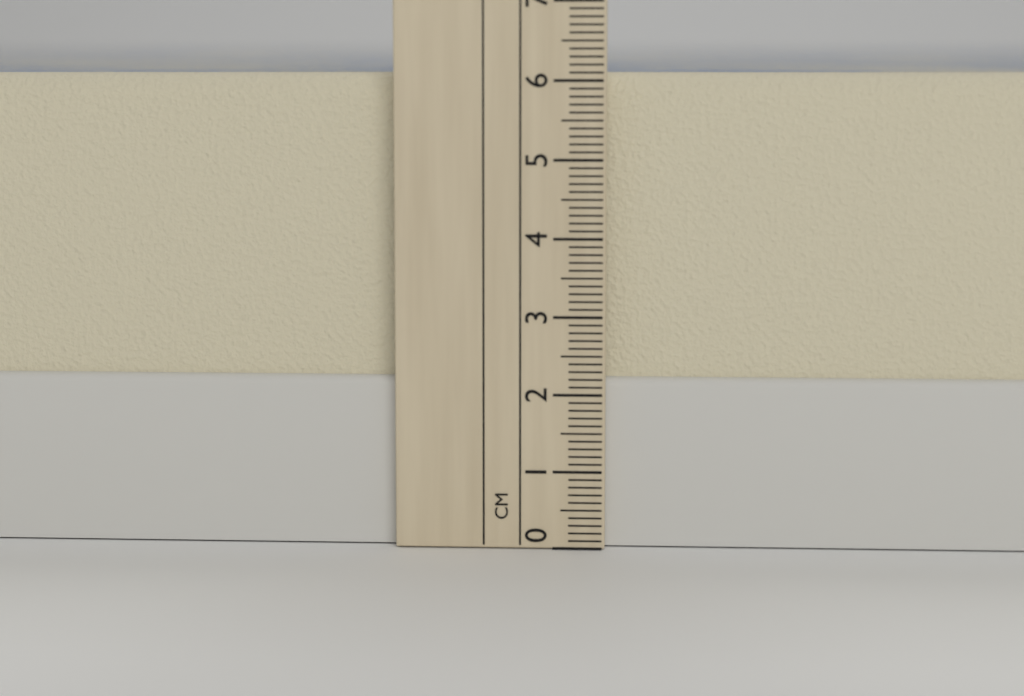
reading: 6.1 cm
